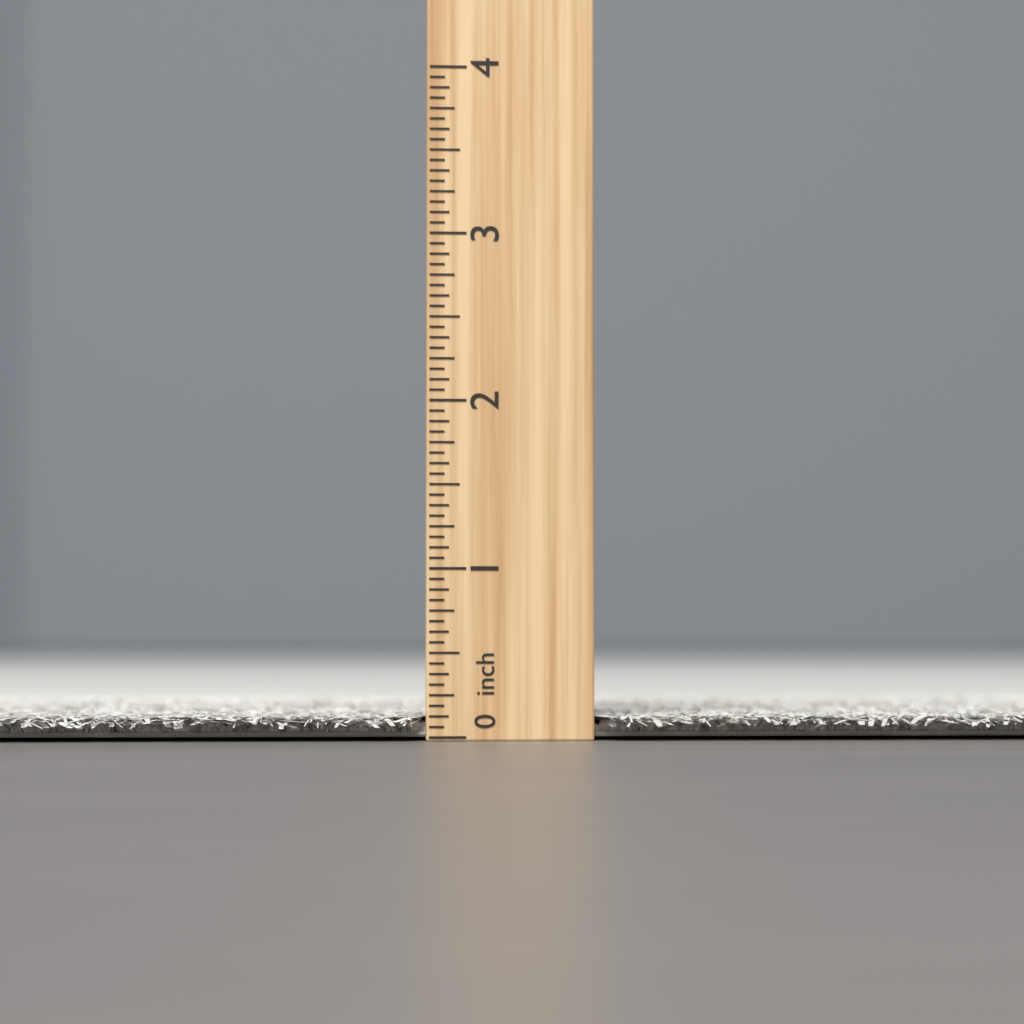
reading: 0.1250 inch
